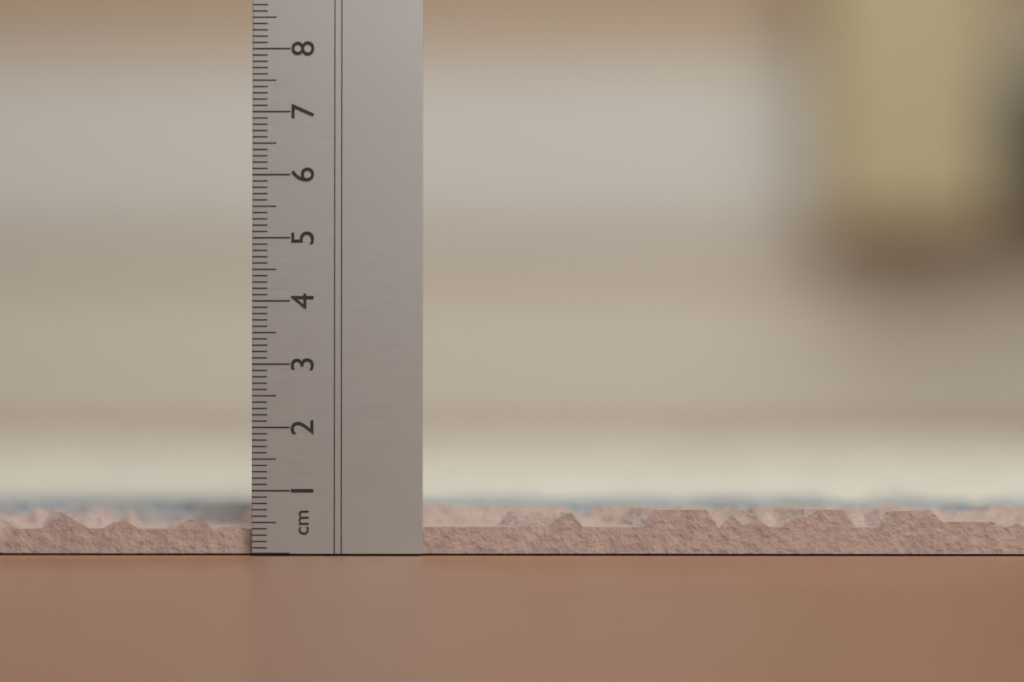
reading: 0.7 cm
